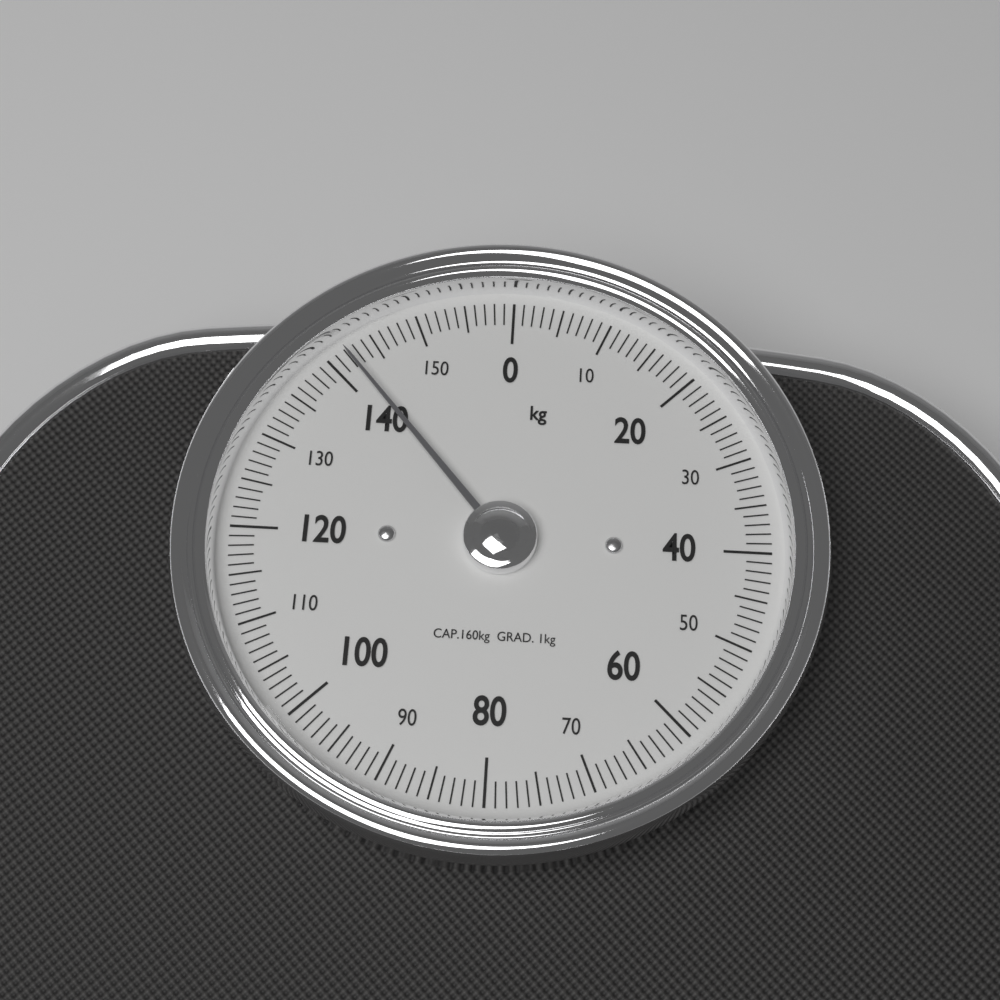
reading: 142 kg
